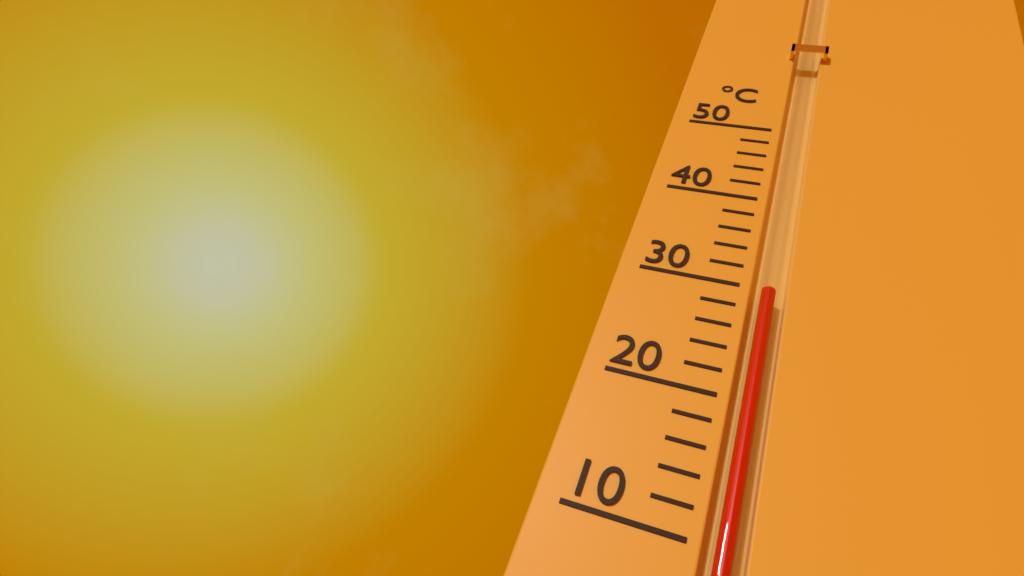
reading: 30 °C
